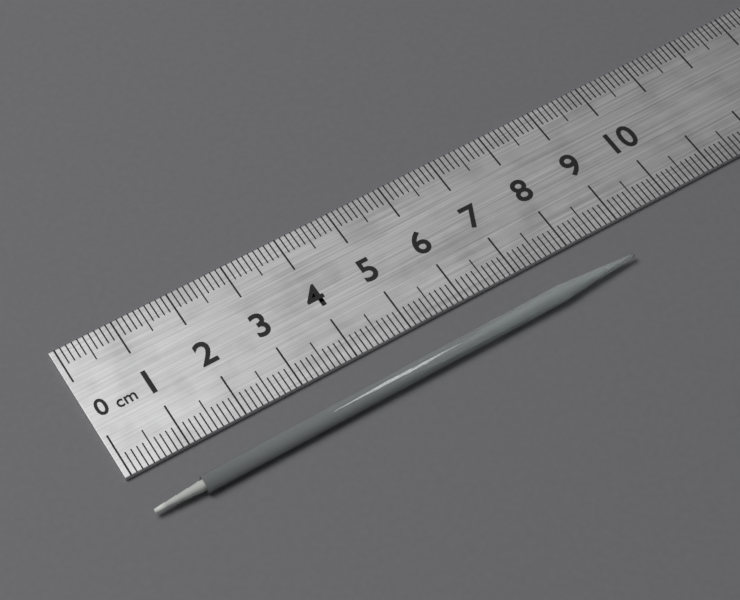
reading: 8.8 cm
